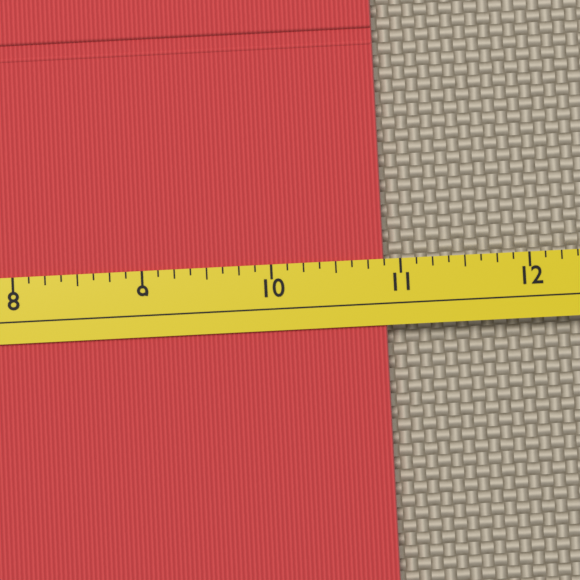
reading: 10.875 (no unit)
